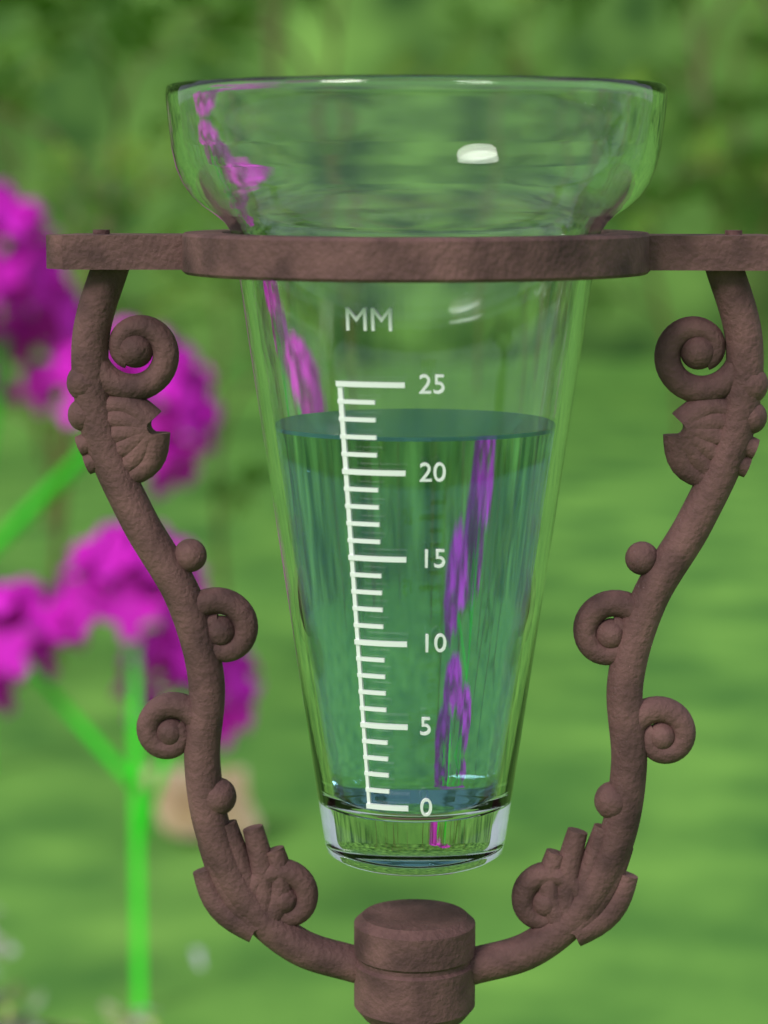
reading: 22 mm
